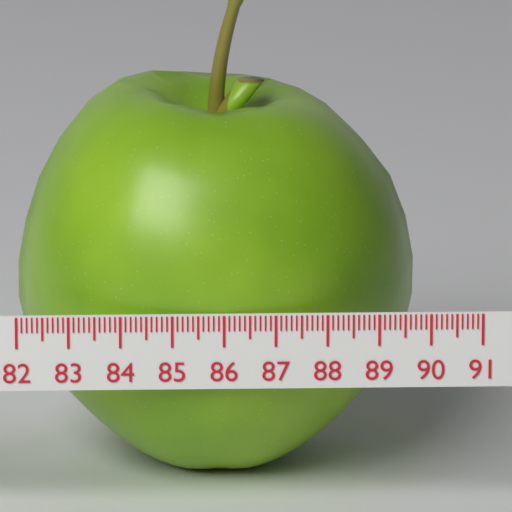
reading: 89.9 (no unit)
